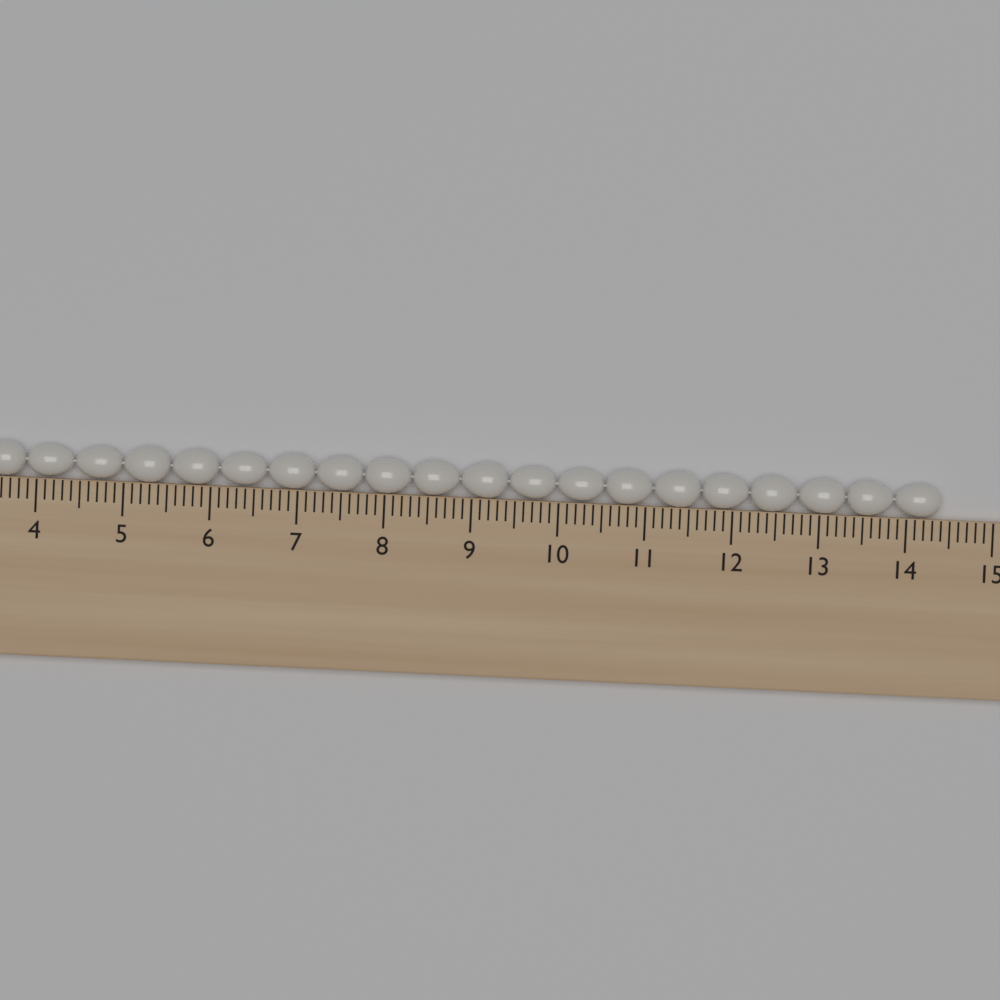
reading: 14.4 cm
